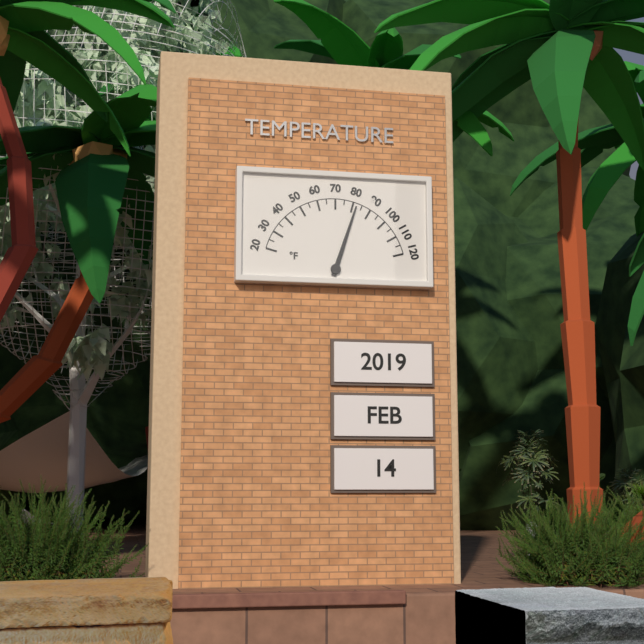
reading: 82 °F
